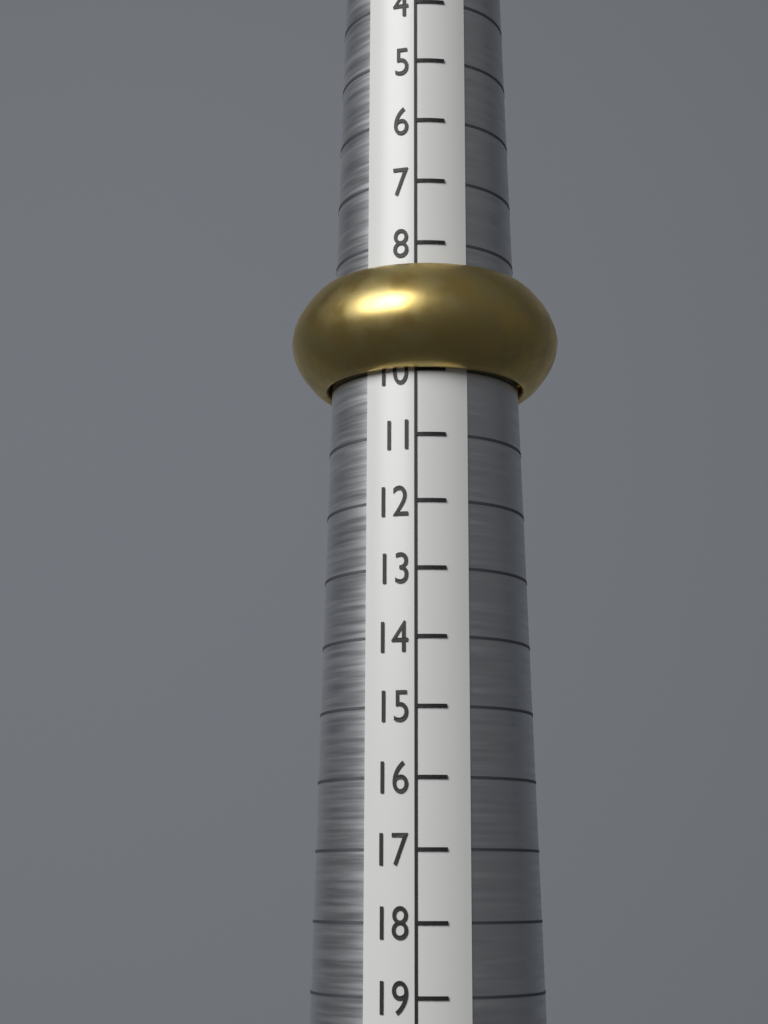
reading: 10 (no unit)
